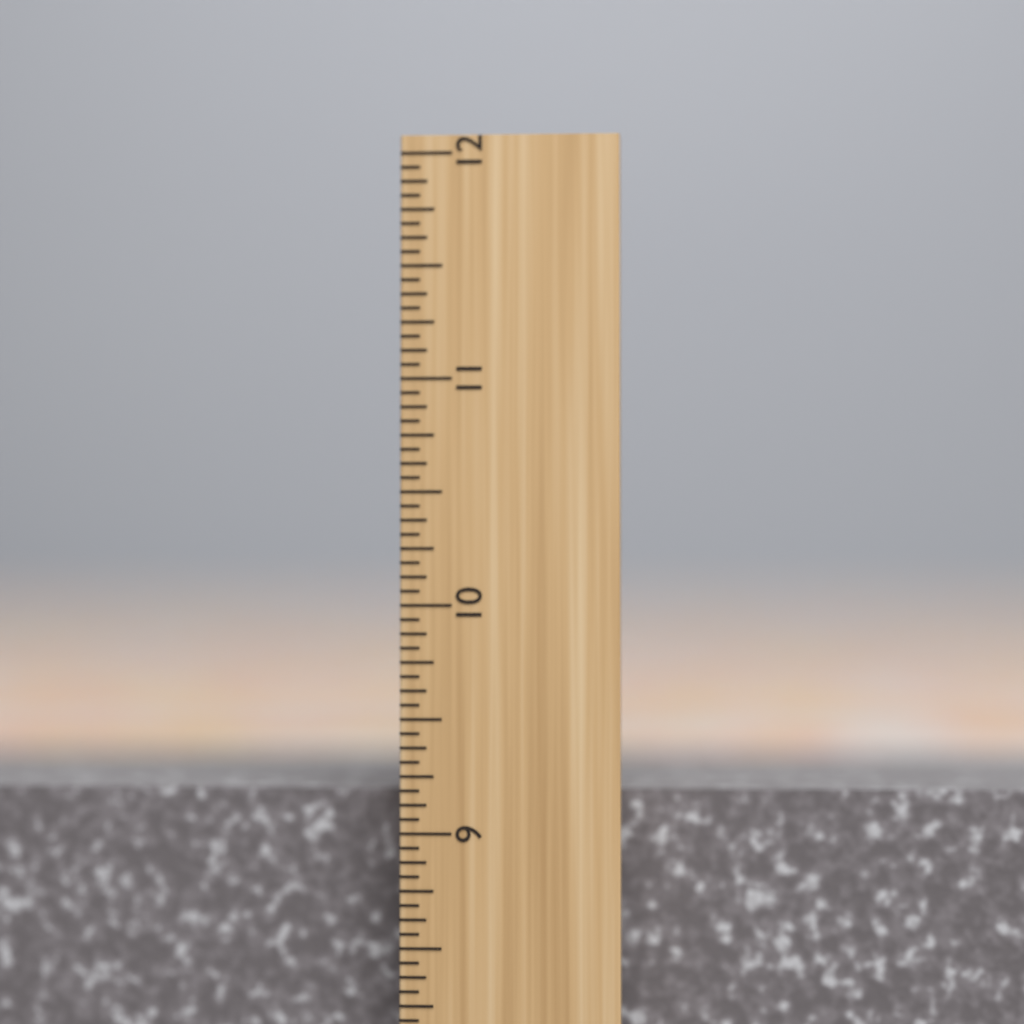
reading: 9.1875 inch
